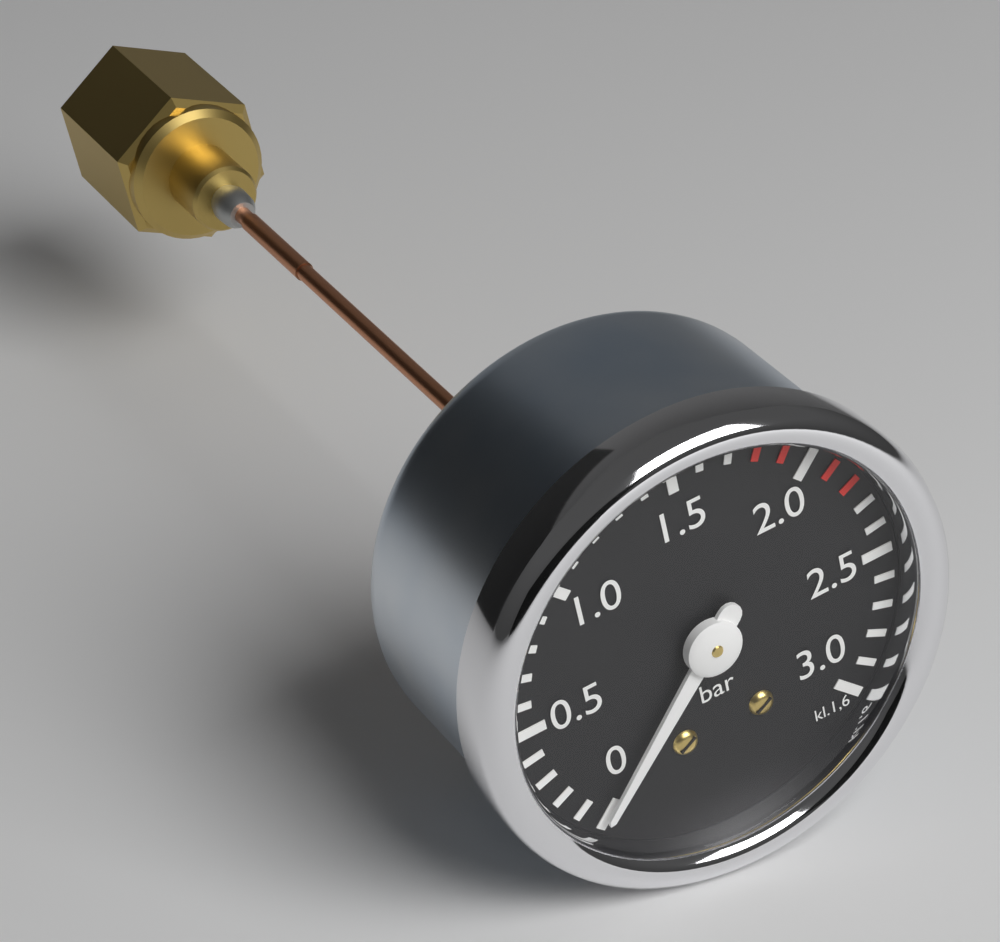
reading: 0.0 bar
